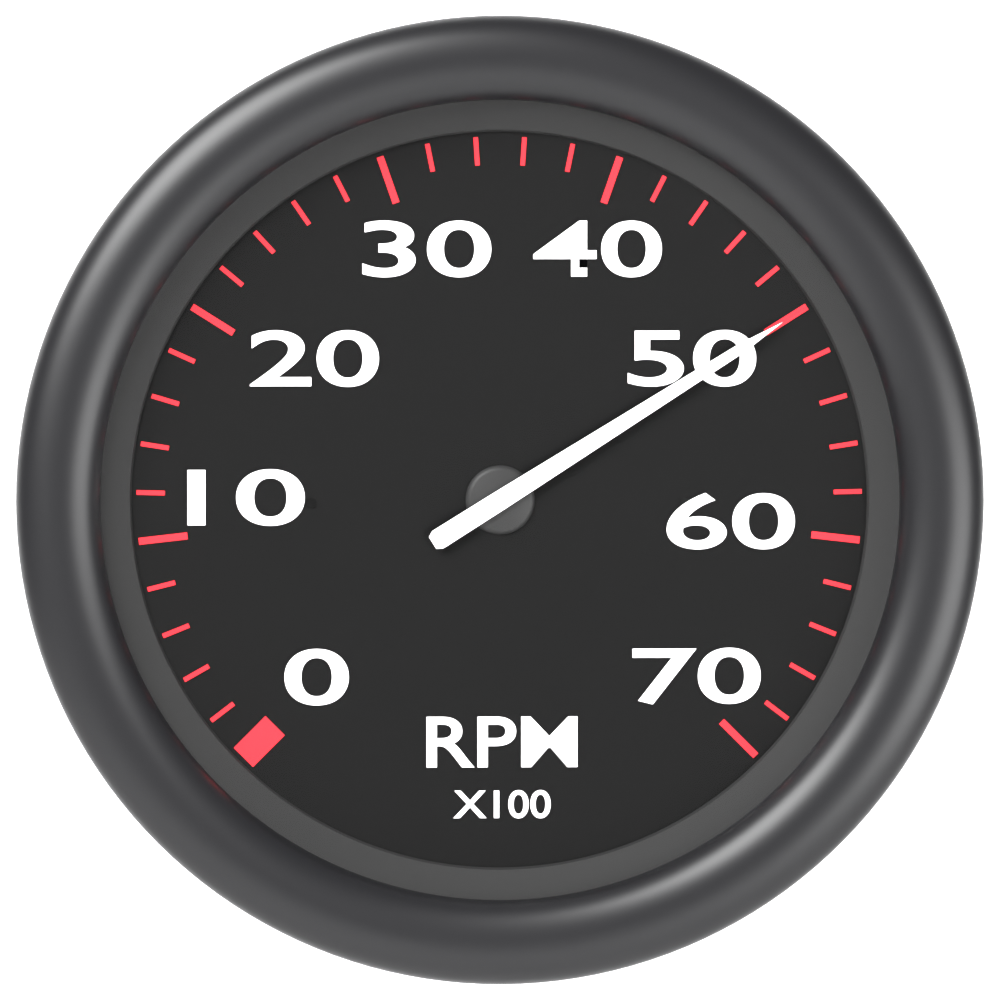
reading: 5000 RPM
